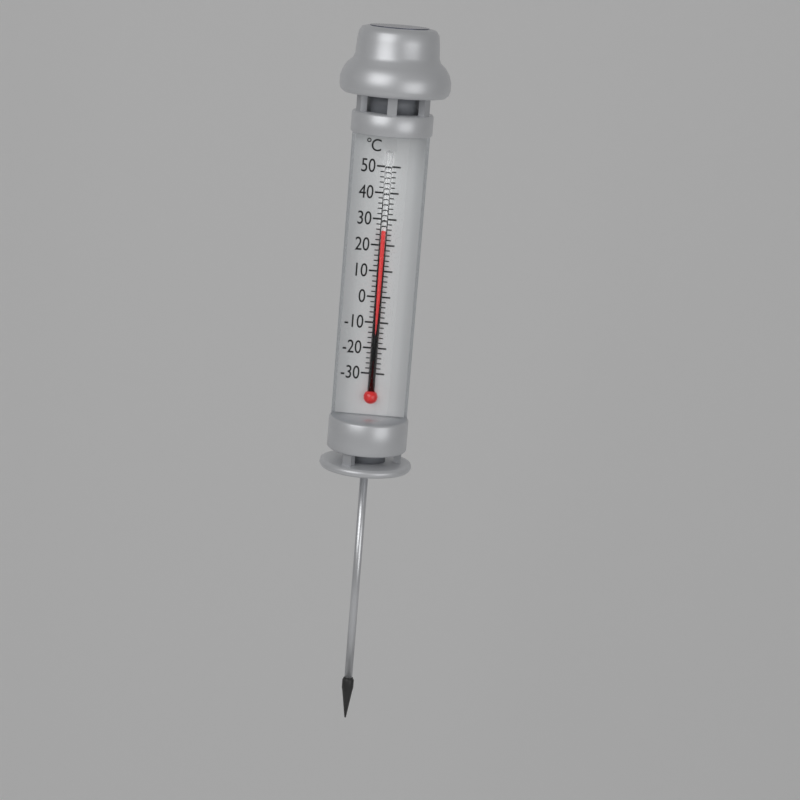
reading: 26 °C
